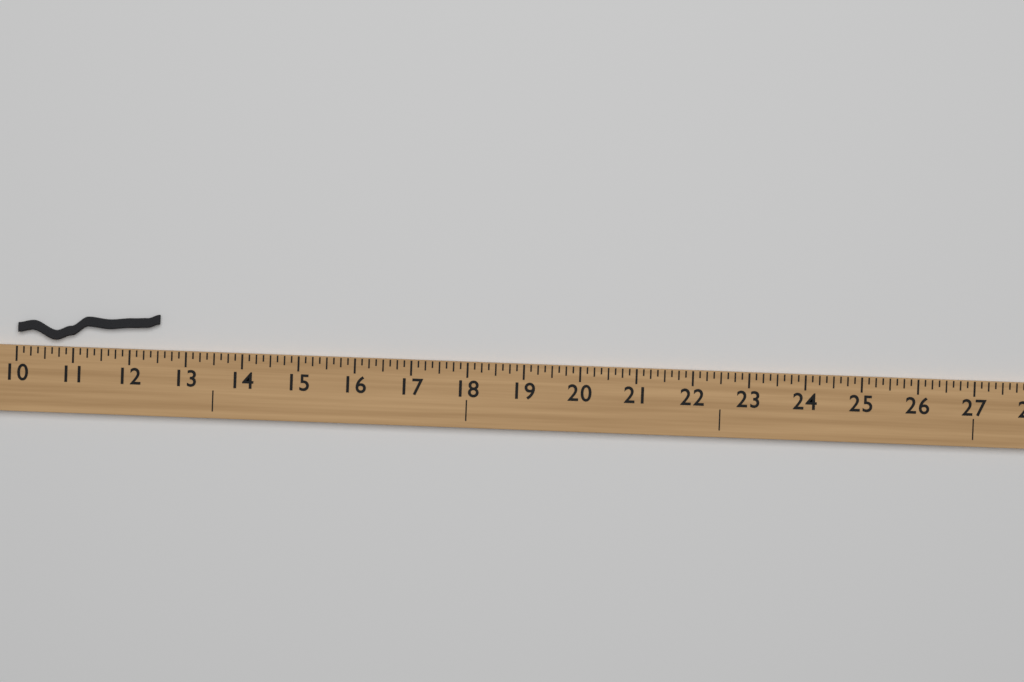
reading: 12.500 (no unit)
